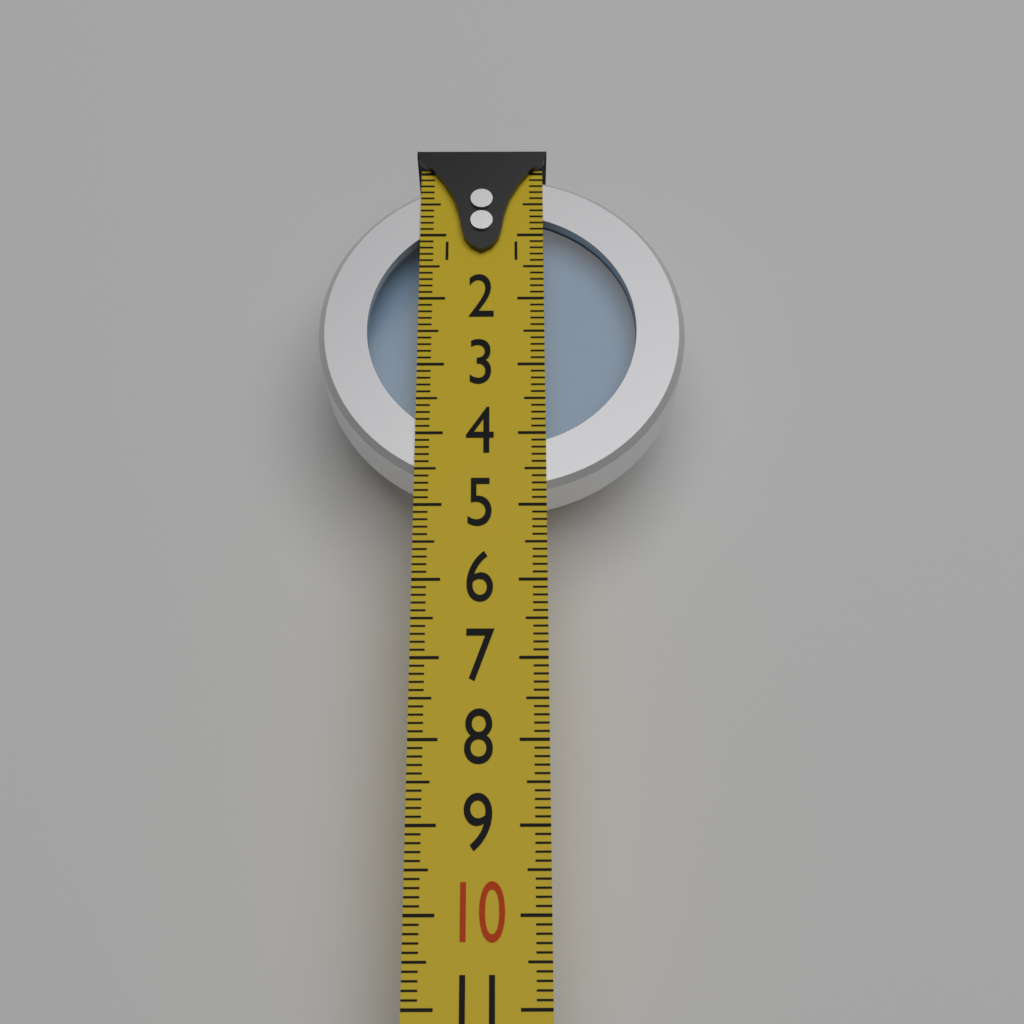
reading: 4.8 (no unit)
